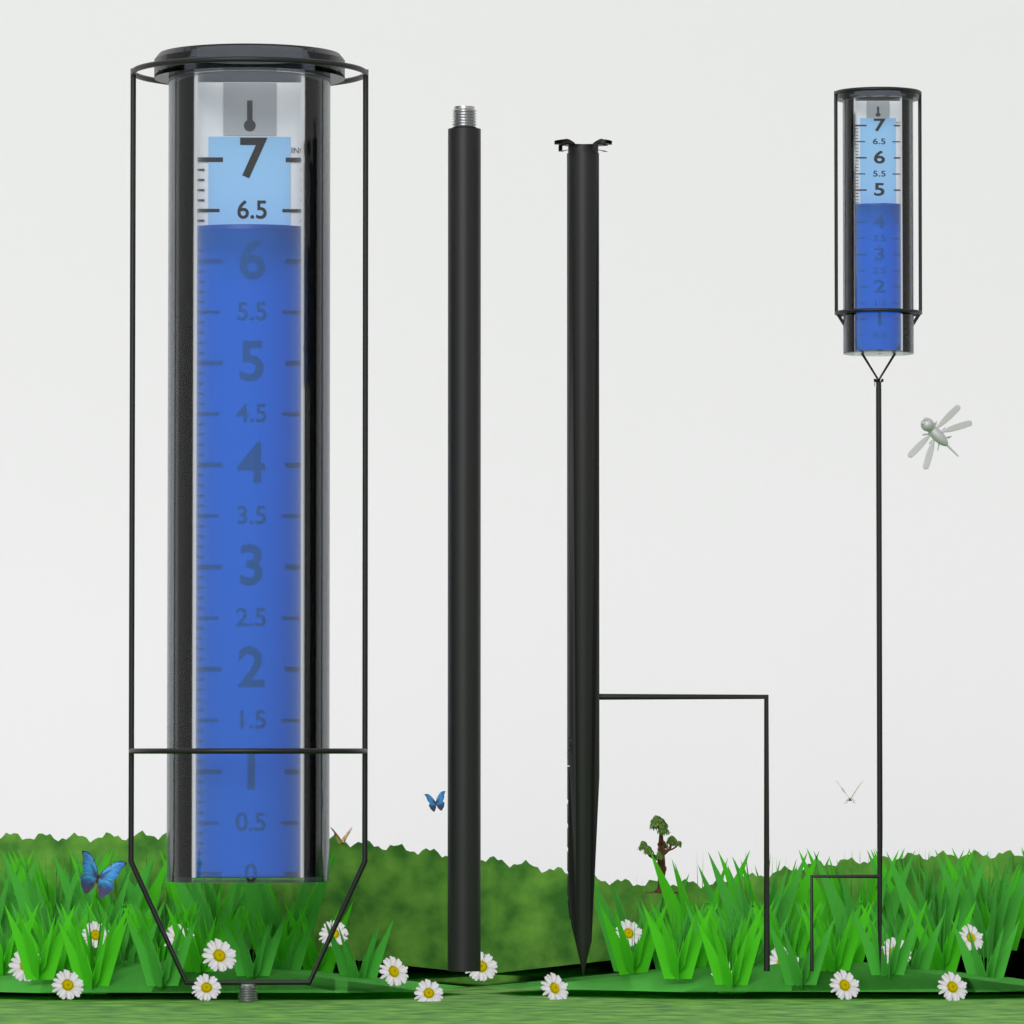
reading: 6.3 in
